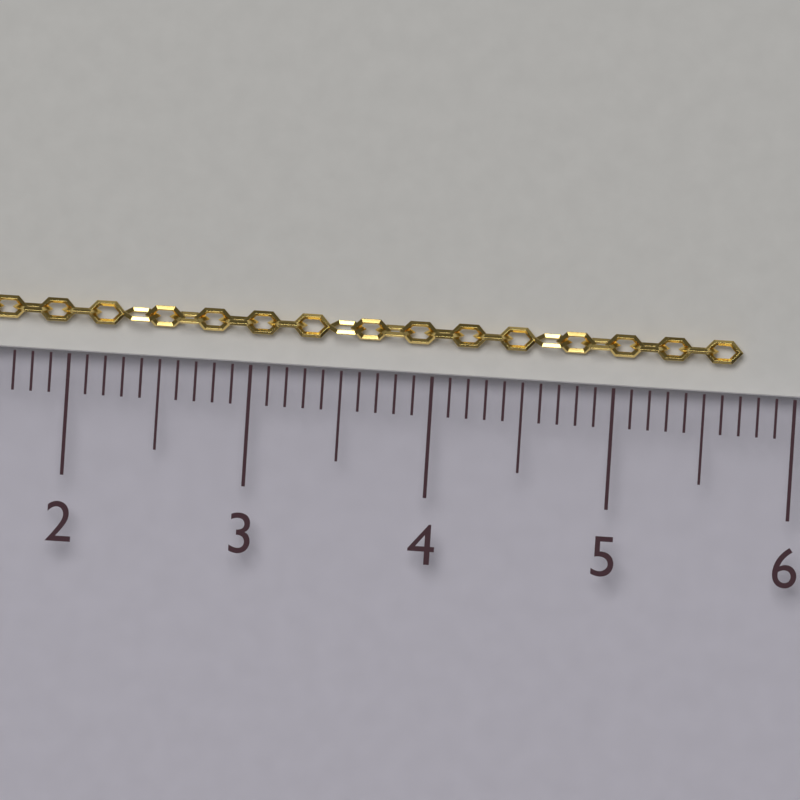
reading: 5.7 cm
